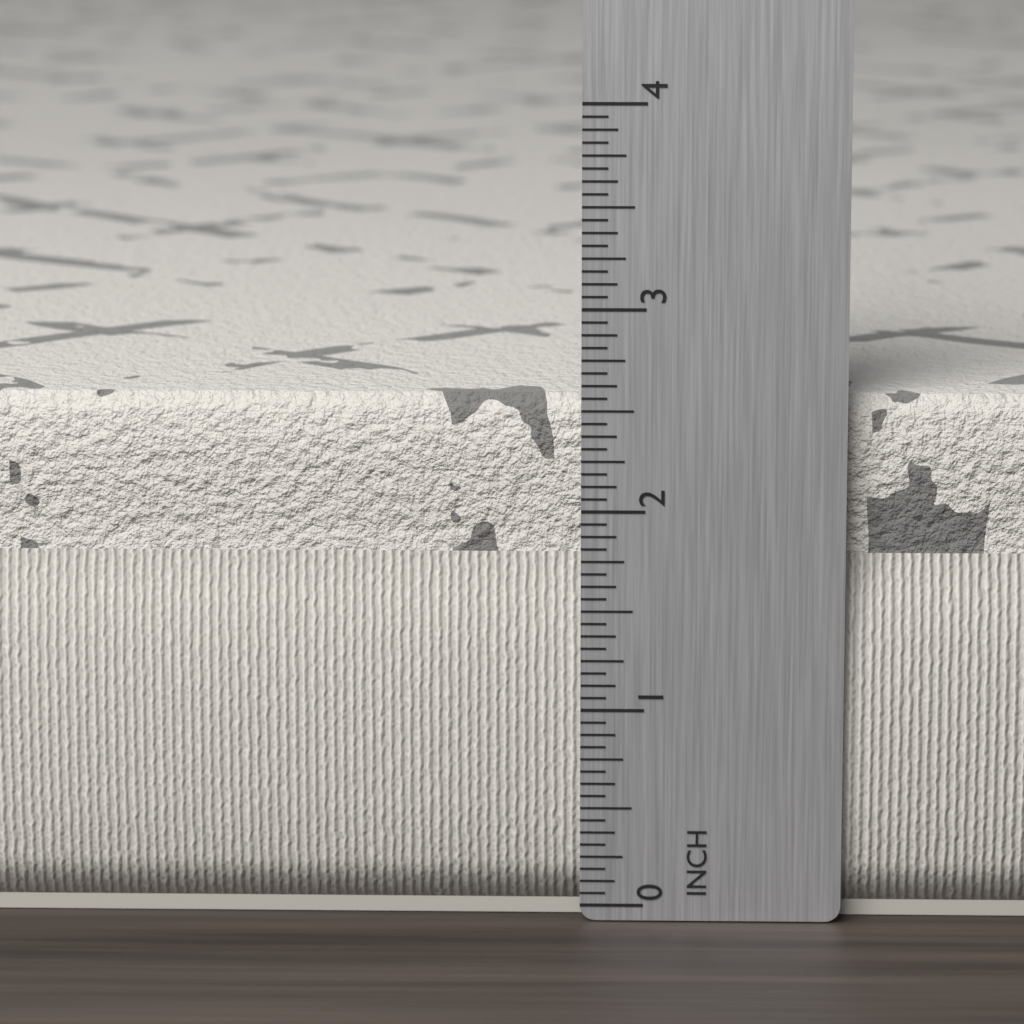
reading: 2.5625 in
